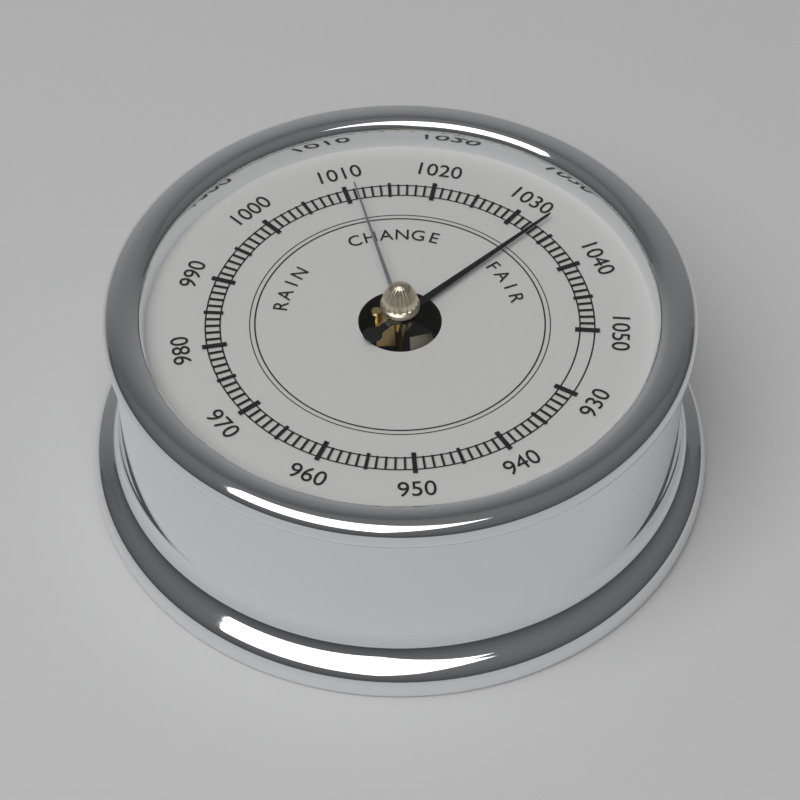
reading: 1033 (no unit)
